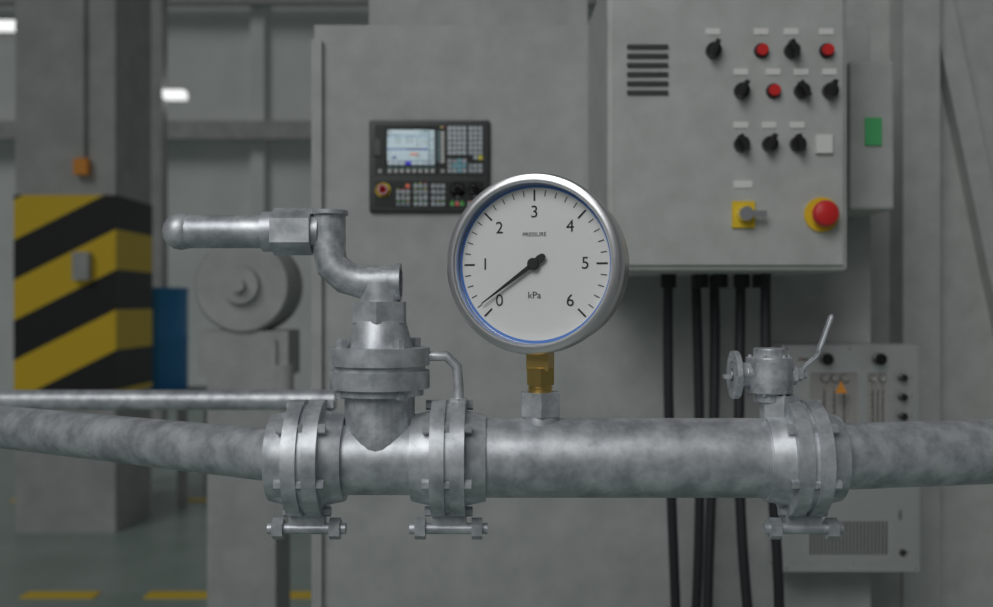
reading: 0.2 kPa
